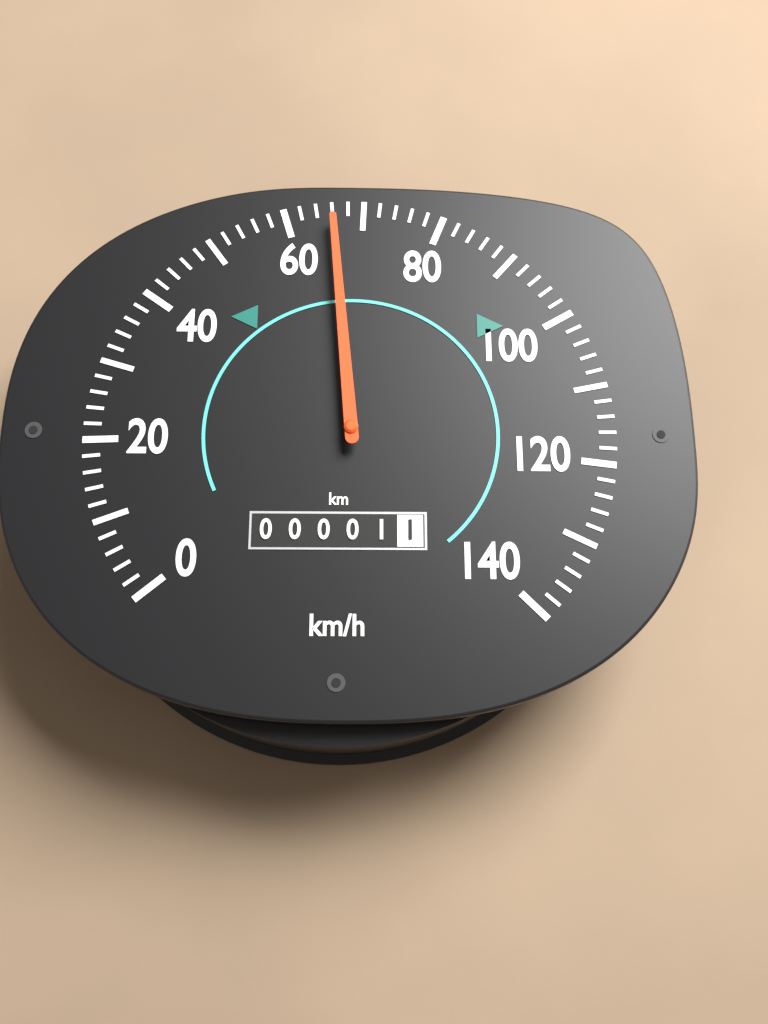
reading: 66 km/h
